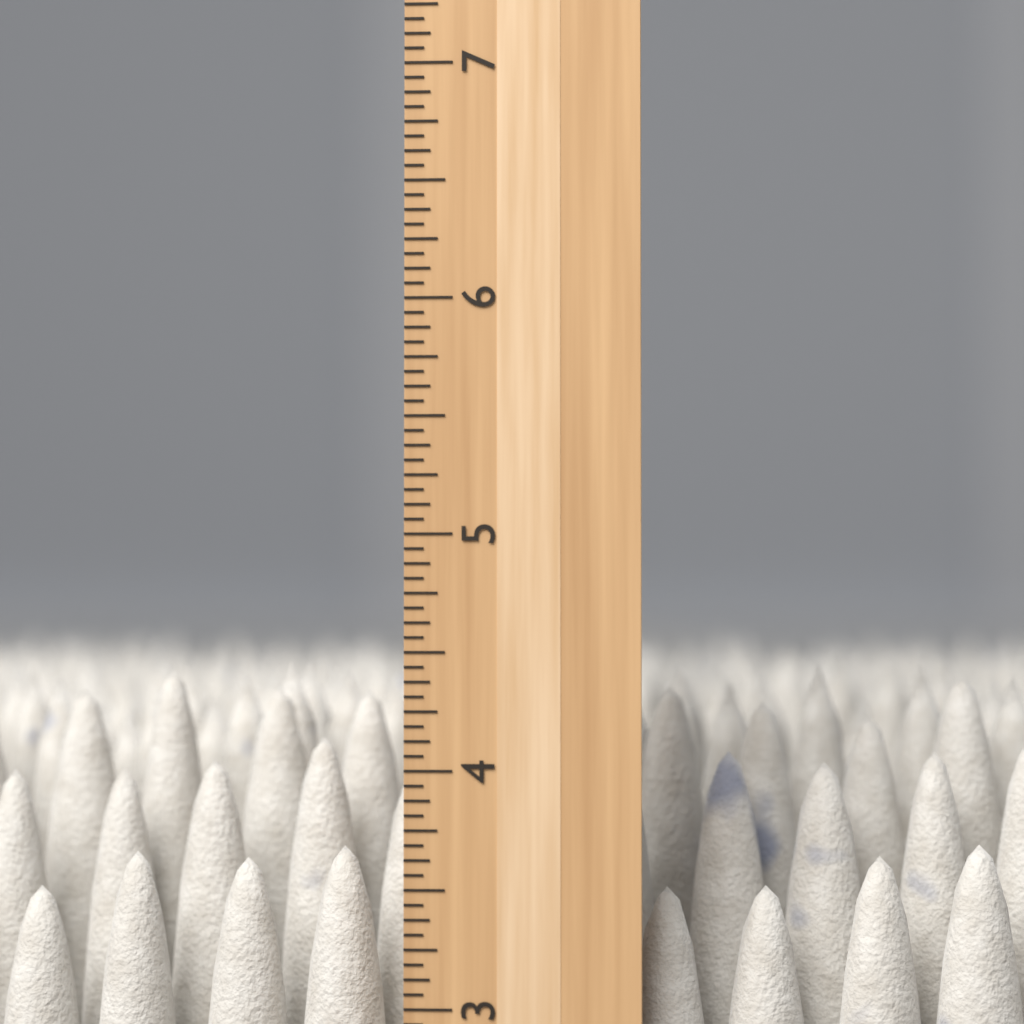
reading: 4.4375 inch
